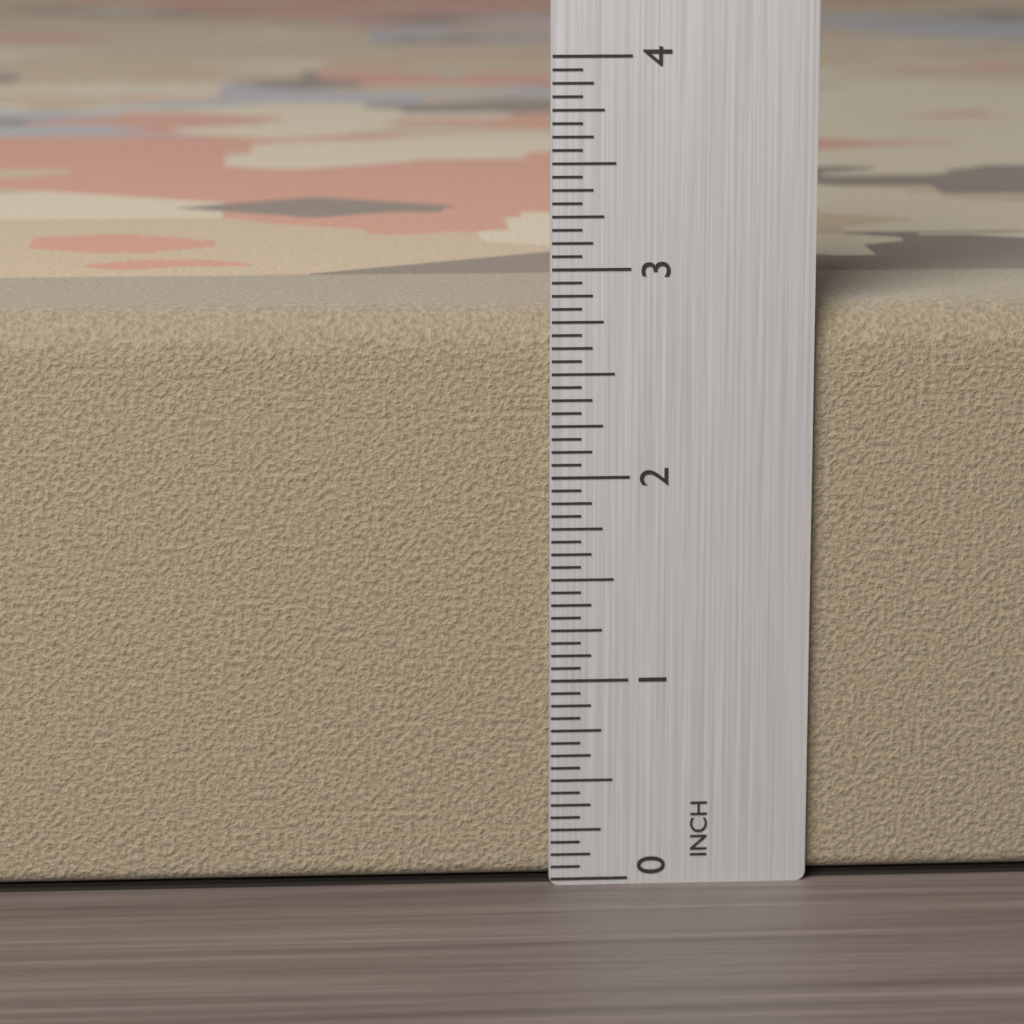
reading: 2.8125 in
